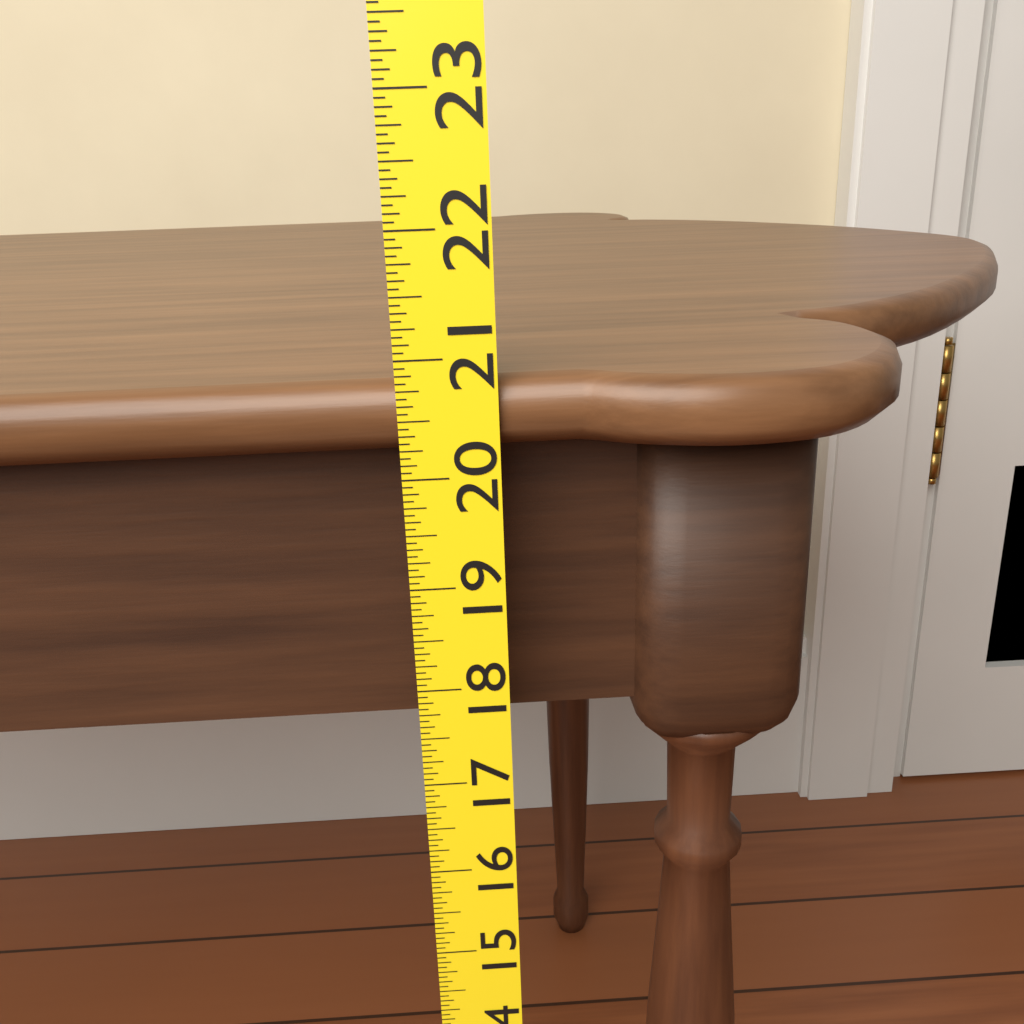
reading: 20.8125 (no unit)
